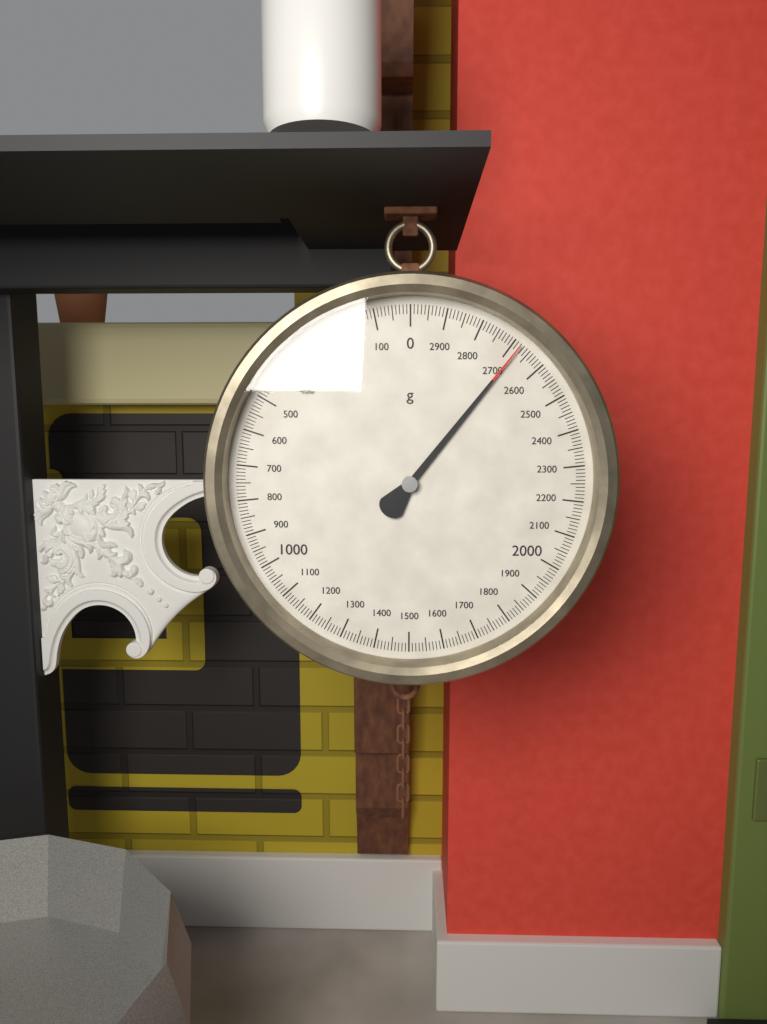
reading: 2680 g
